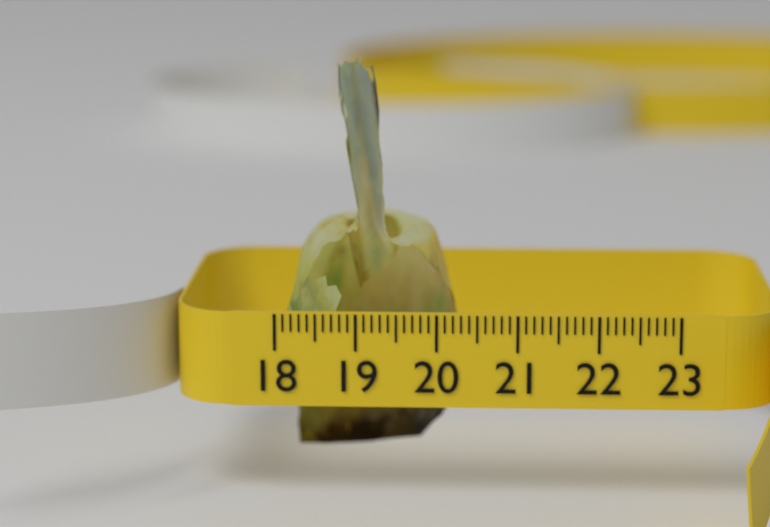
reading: 20.3 (no unit)
